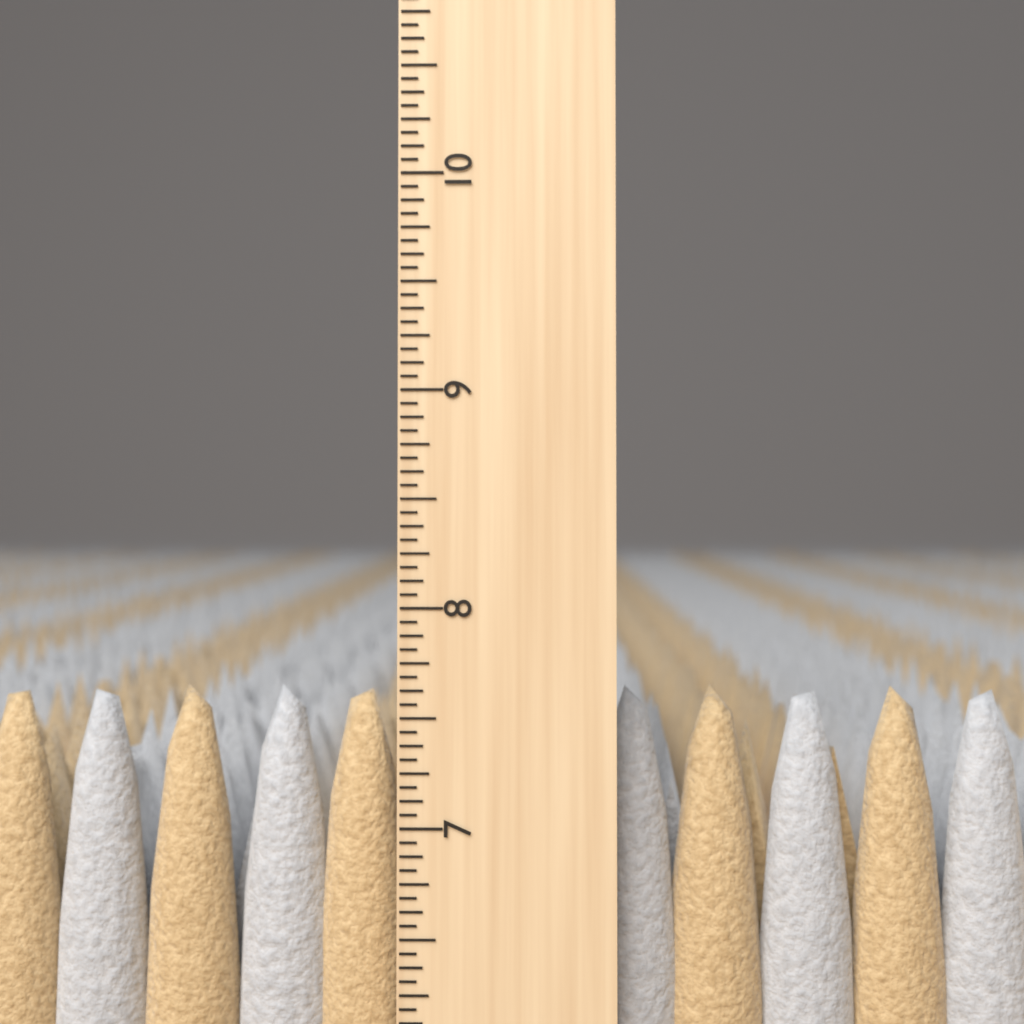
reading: 7.6250 inch
